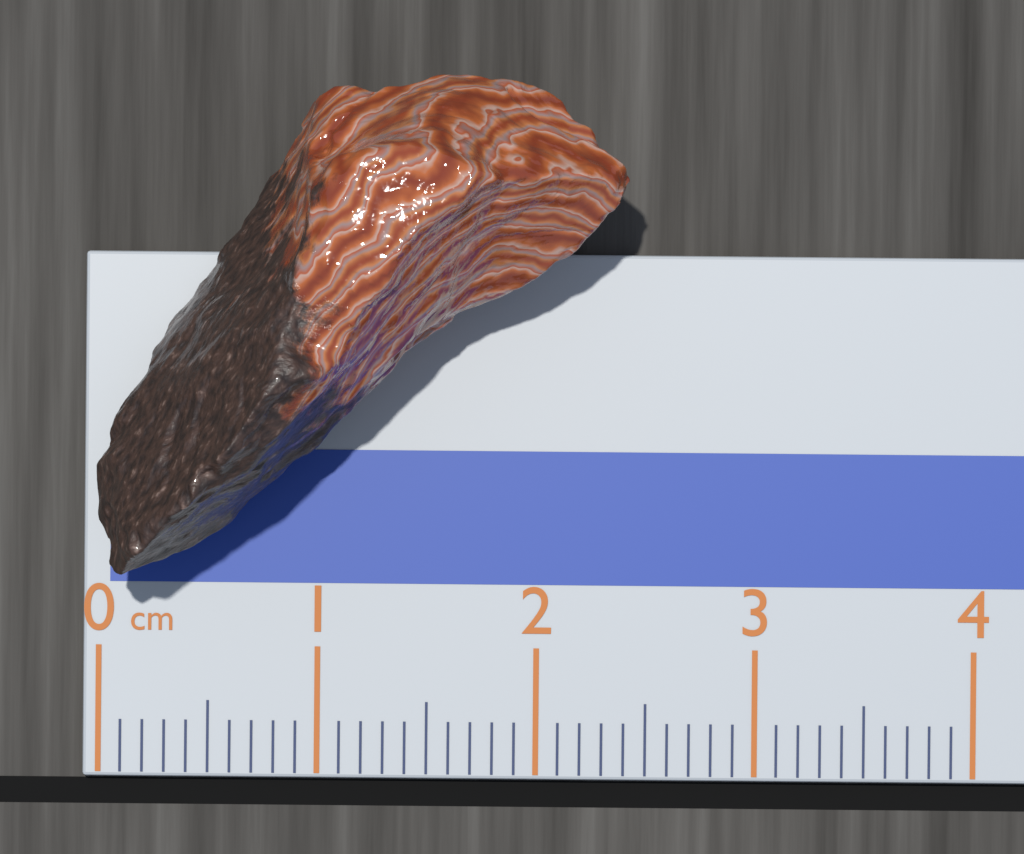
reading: 2.4 cm
